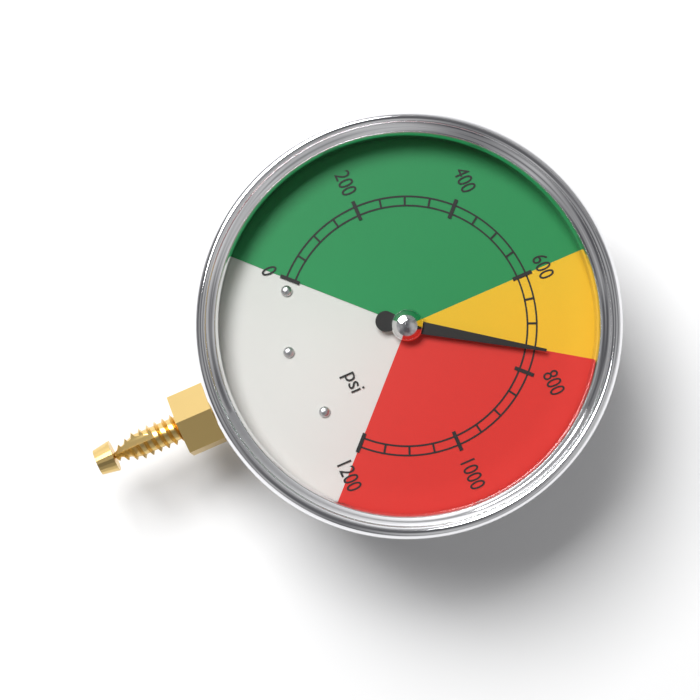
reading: 750 psi
